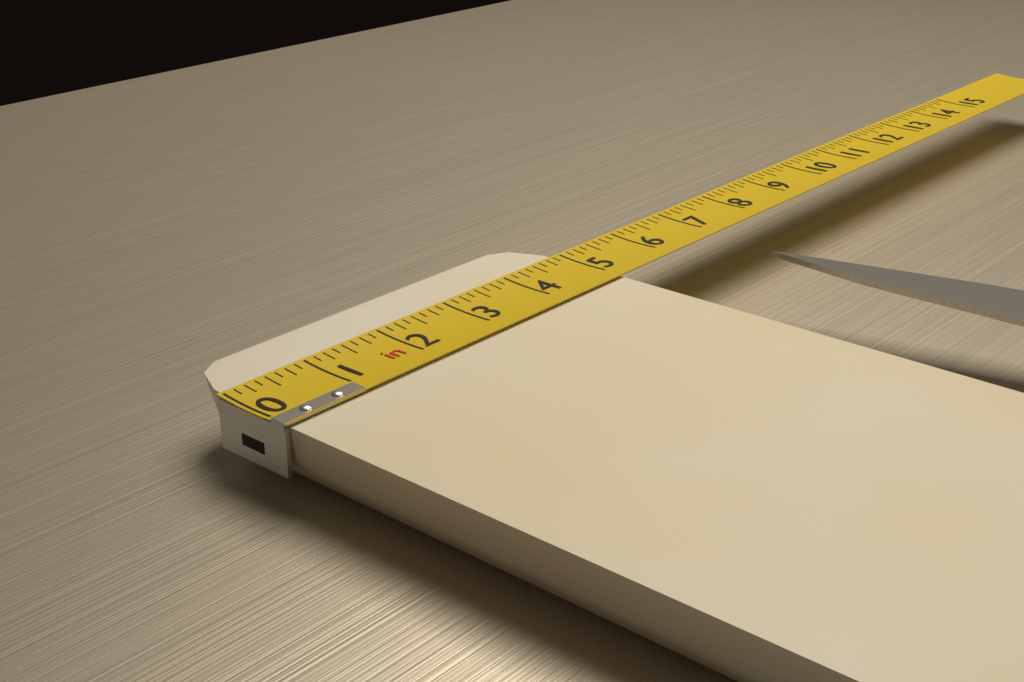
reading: 5.000 in
